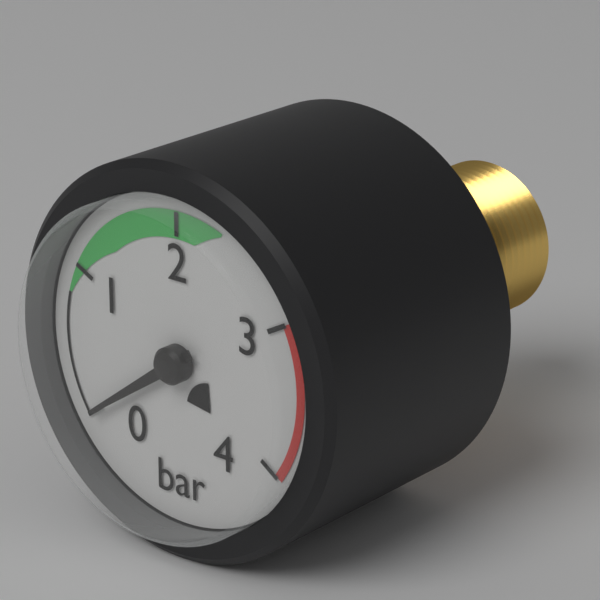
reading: 0 bar
